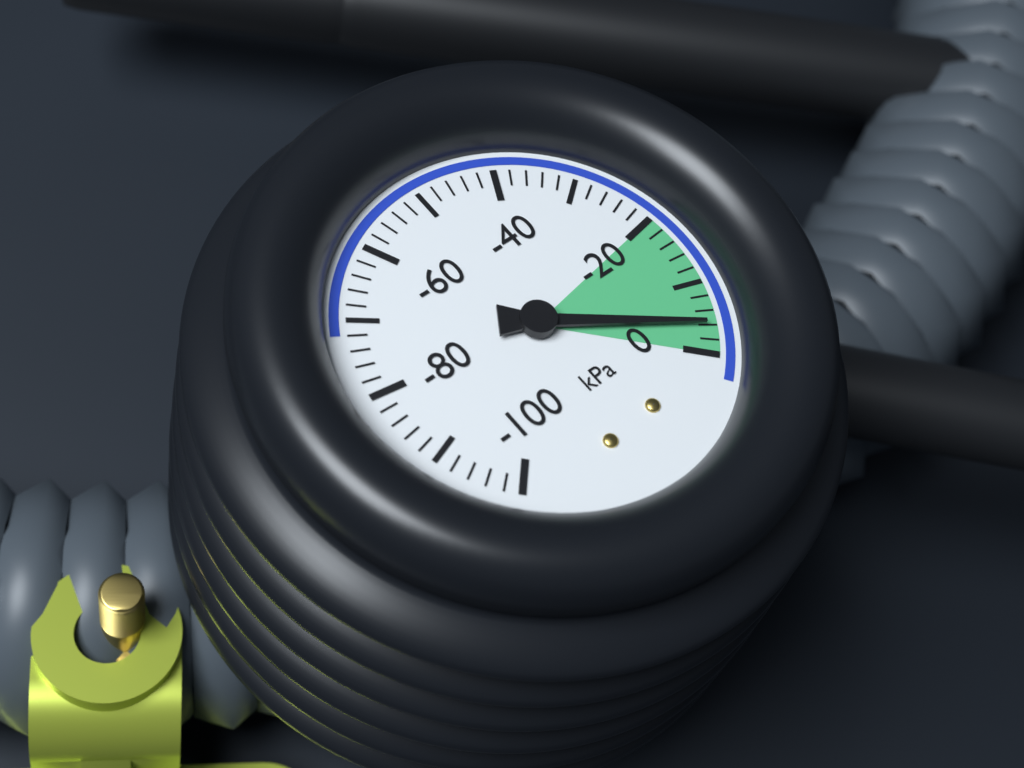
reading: -4 kPa
